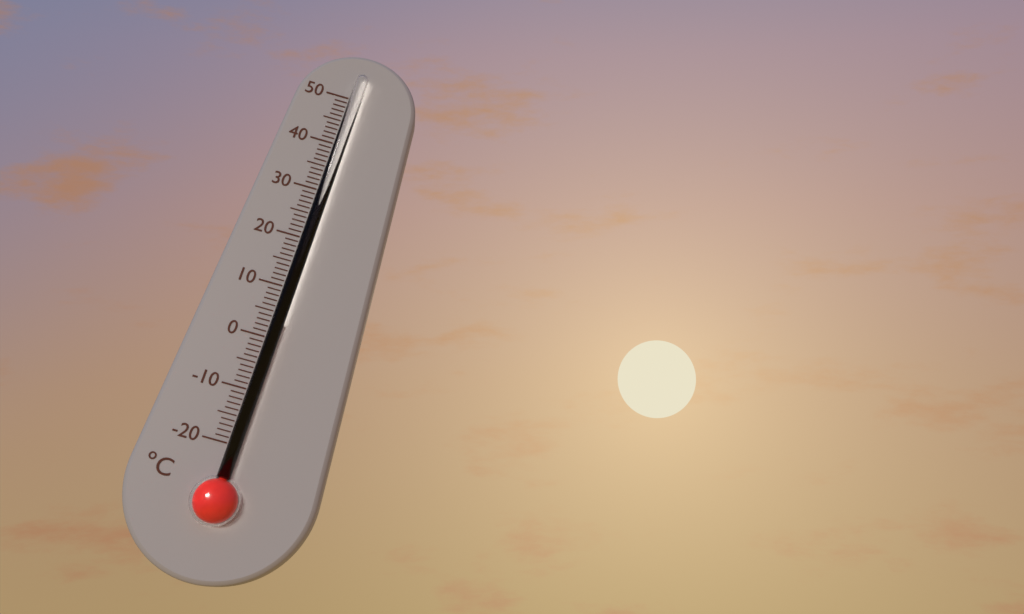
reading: 3 °C
